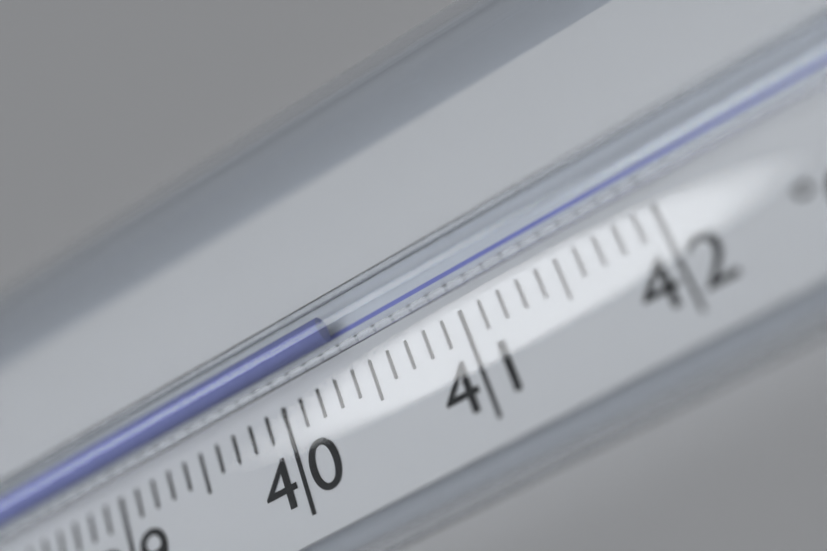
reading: 40.4 °C
